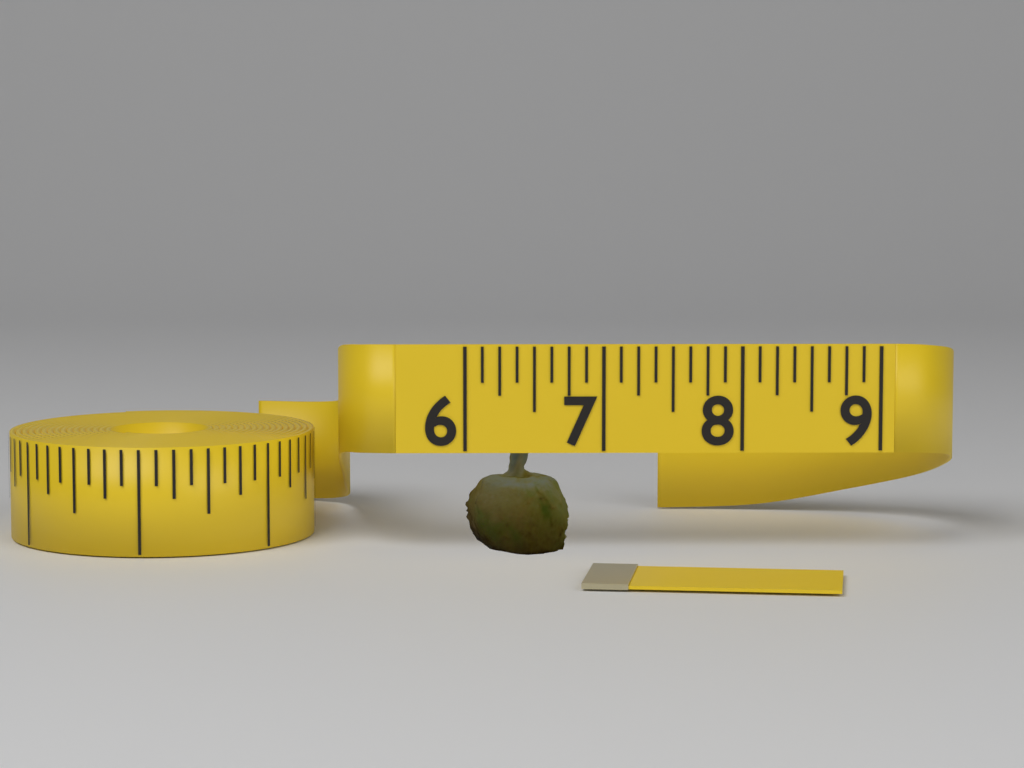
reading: 6.750 (no unit)
